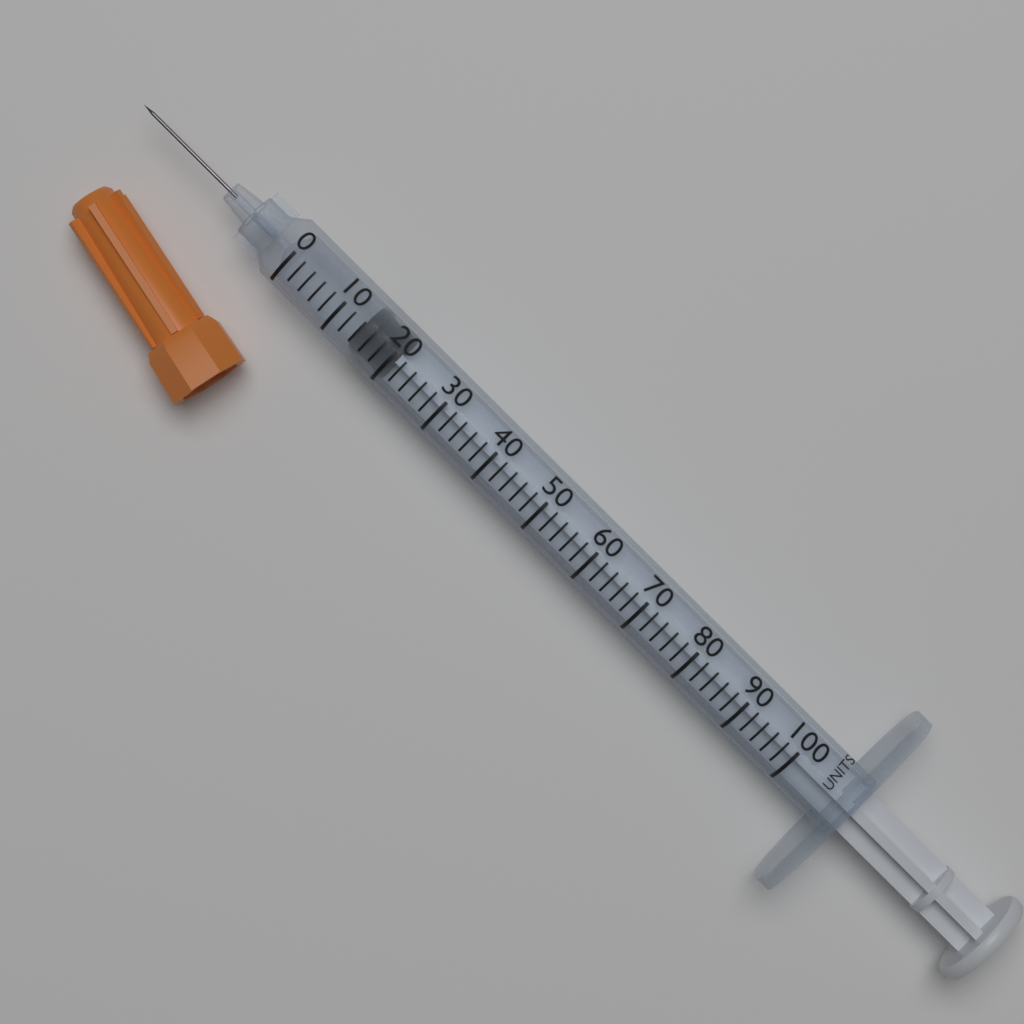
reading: 14 units
